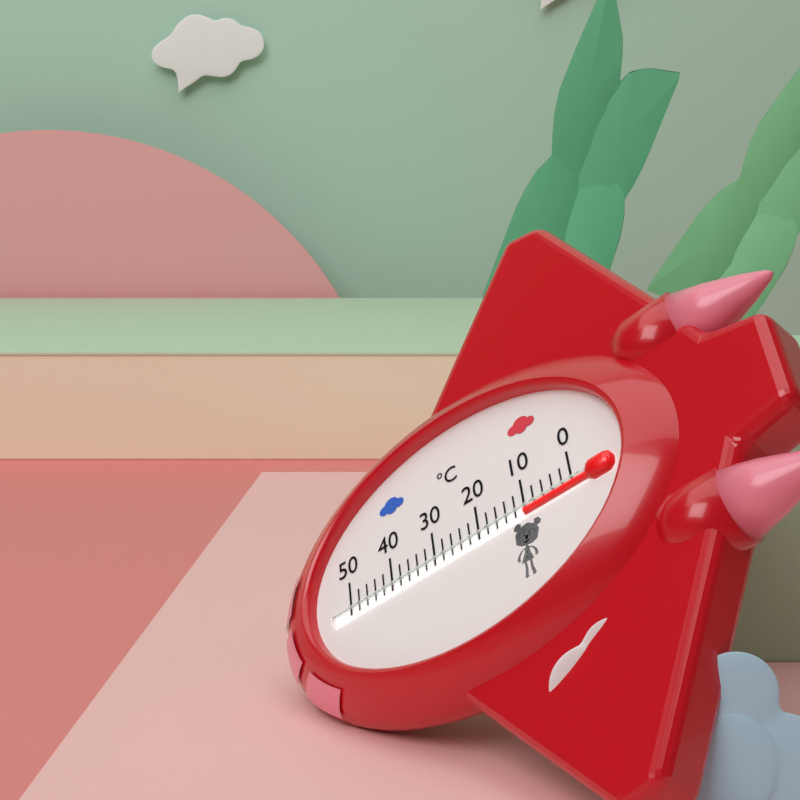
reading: 10 °C
